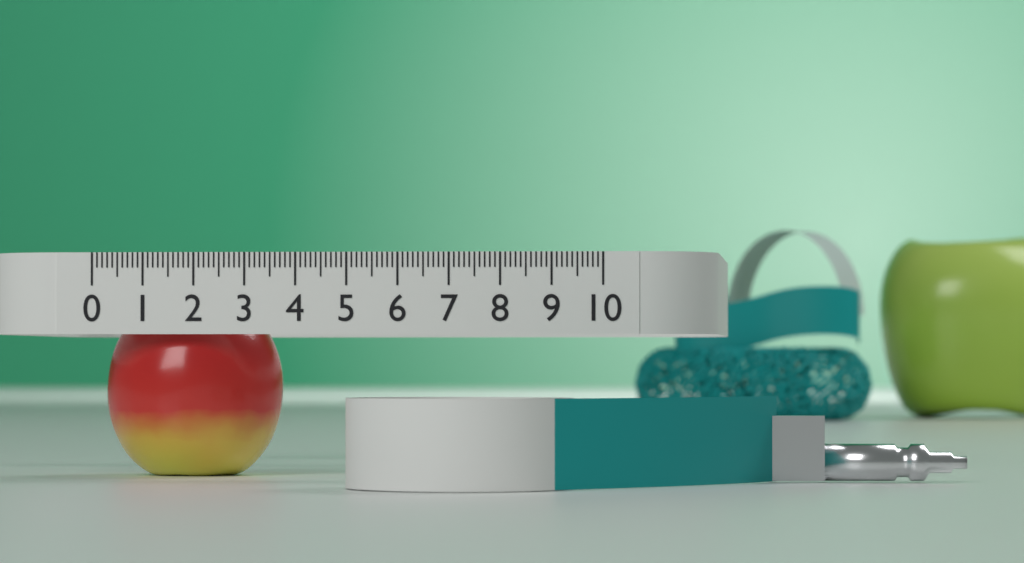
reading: 3.5 (no unit)
